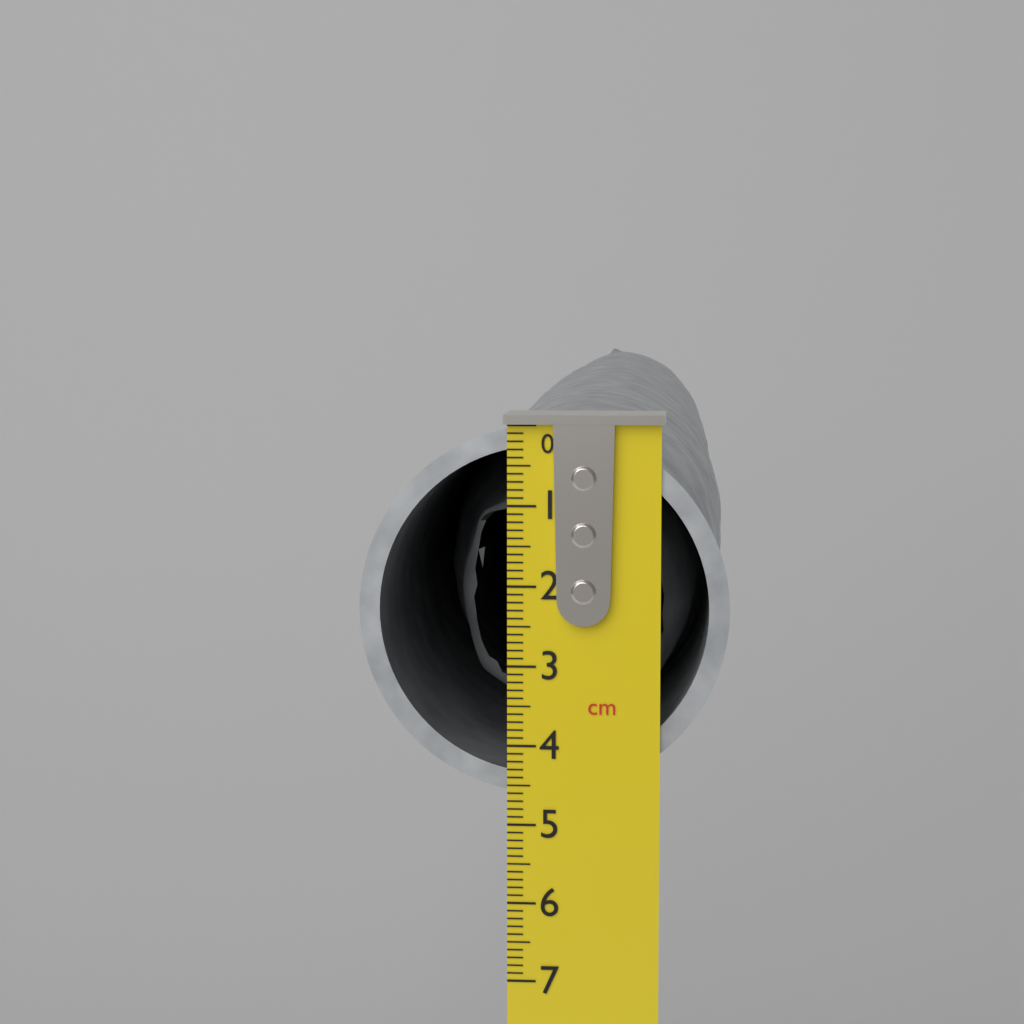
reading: 4.6 cm
